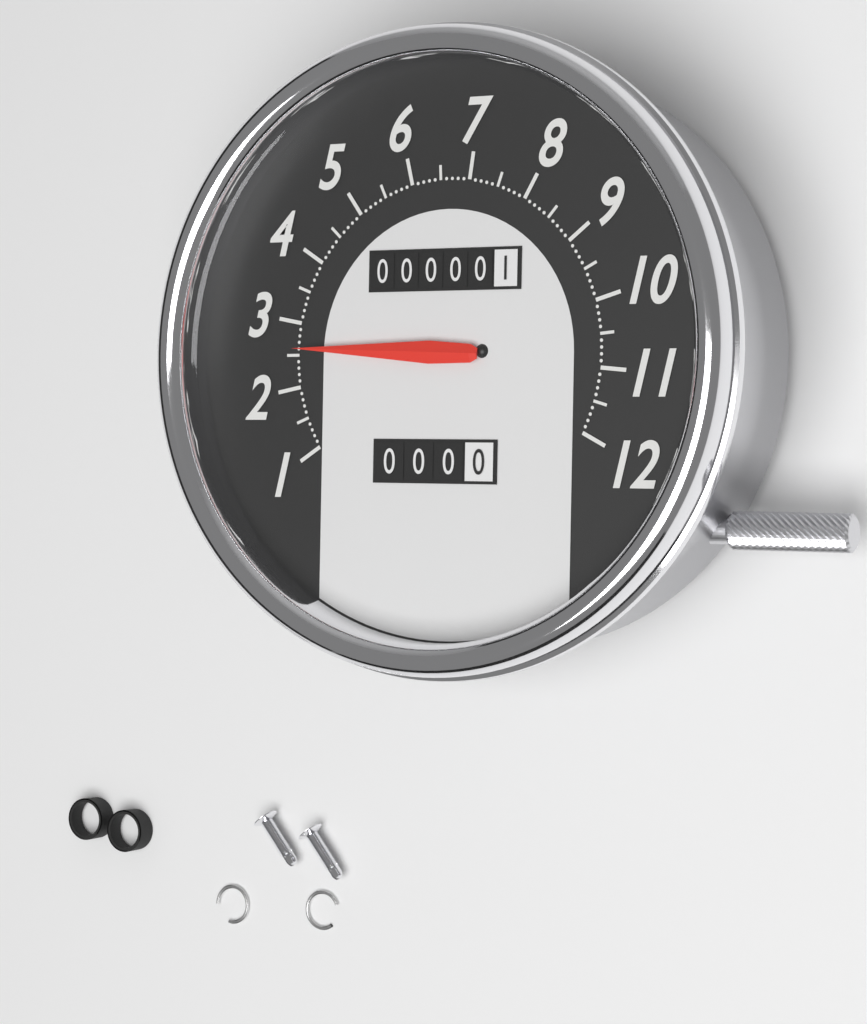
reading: 2.6 (no unit)
